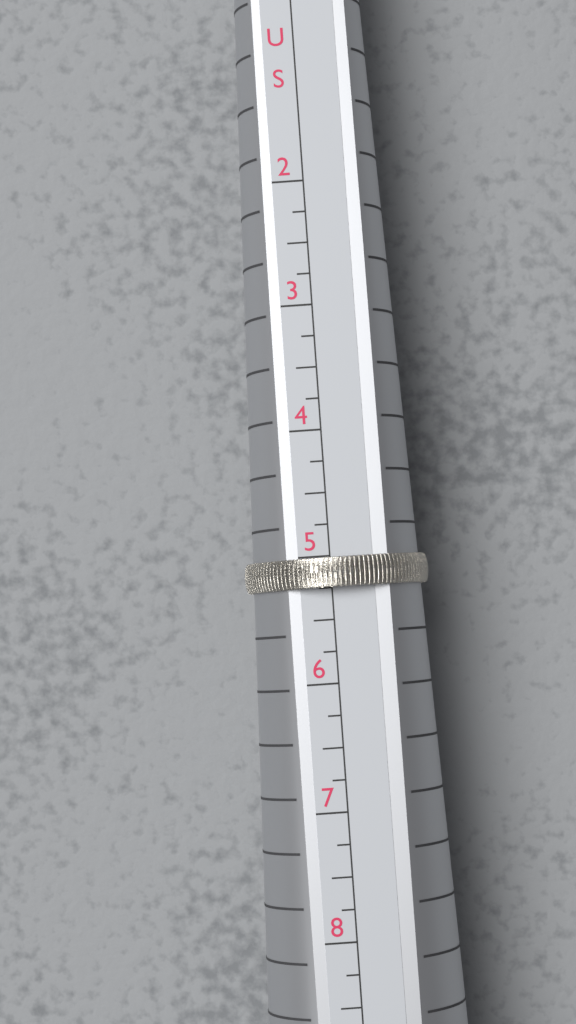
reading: 5.25 US
